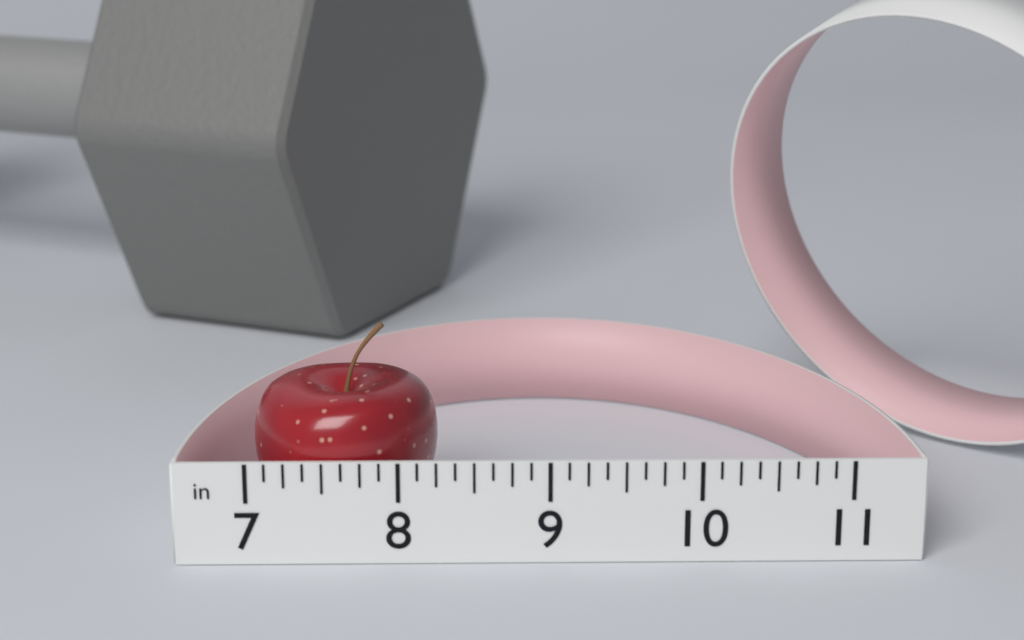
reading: 8.250 in
